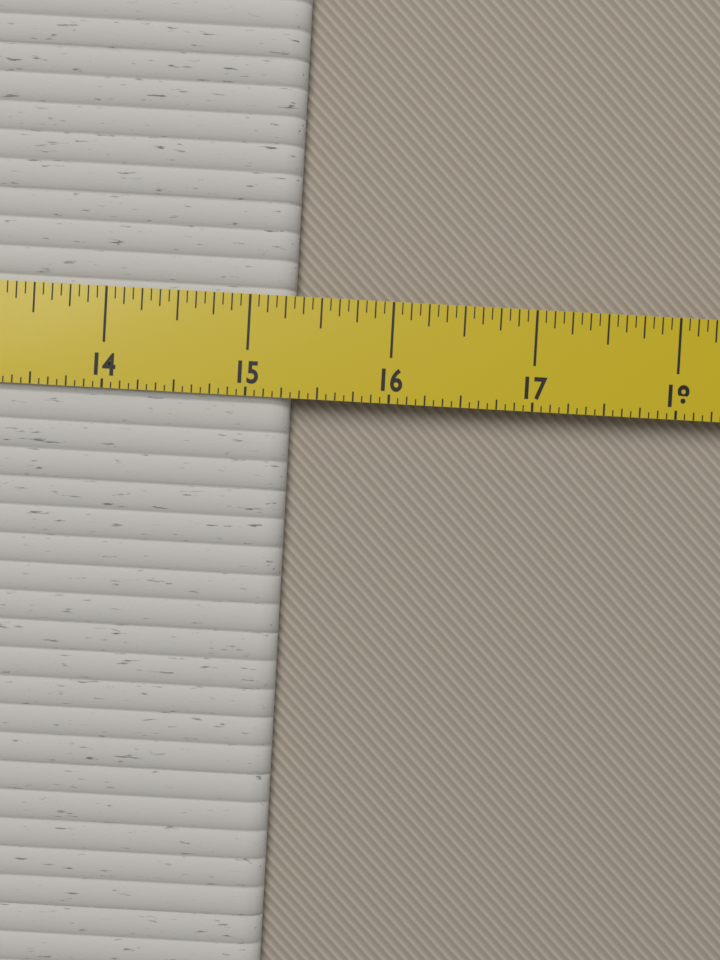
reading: 15.3125 in
